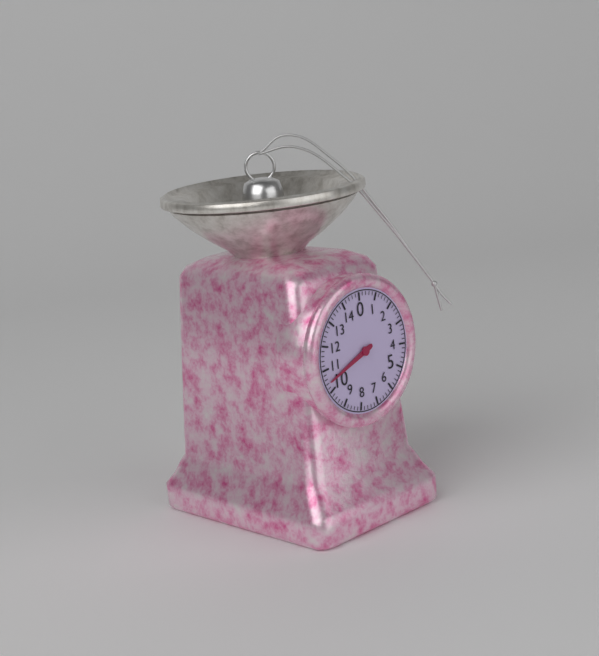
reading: 10.4 (no unit)
